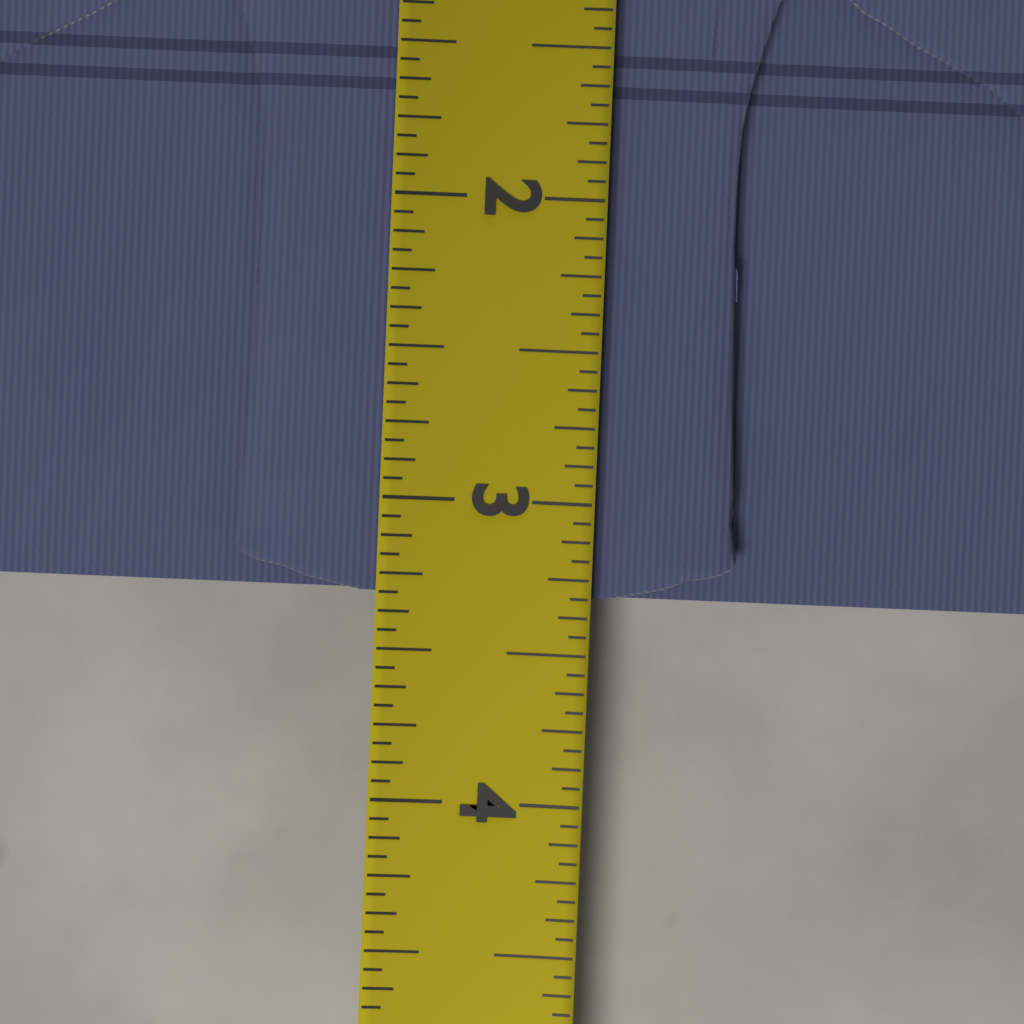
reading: 3.3125 (no unit)
